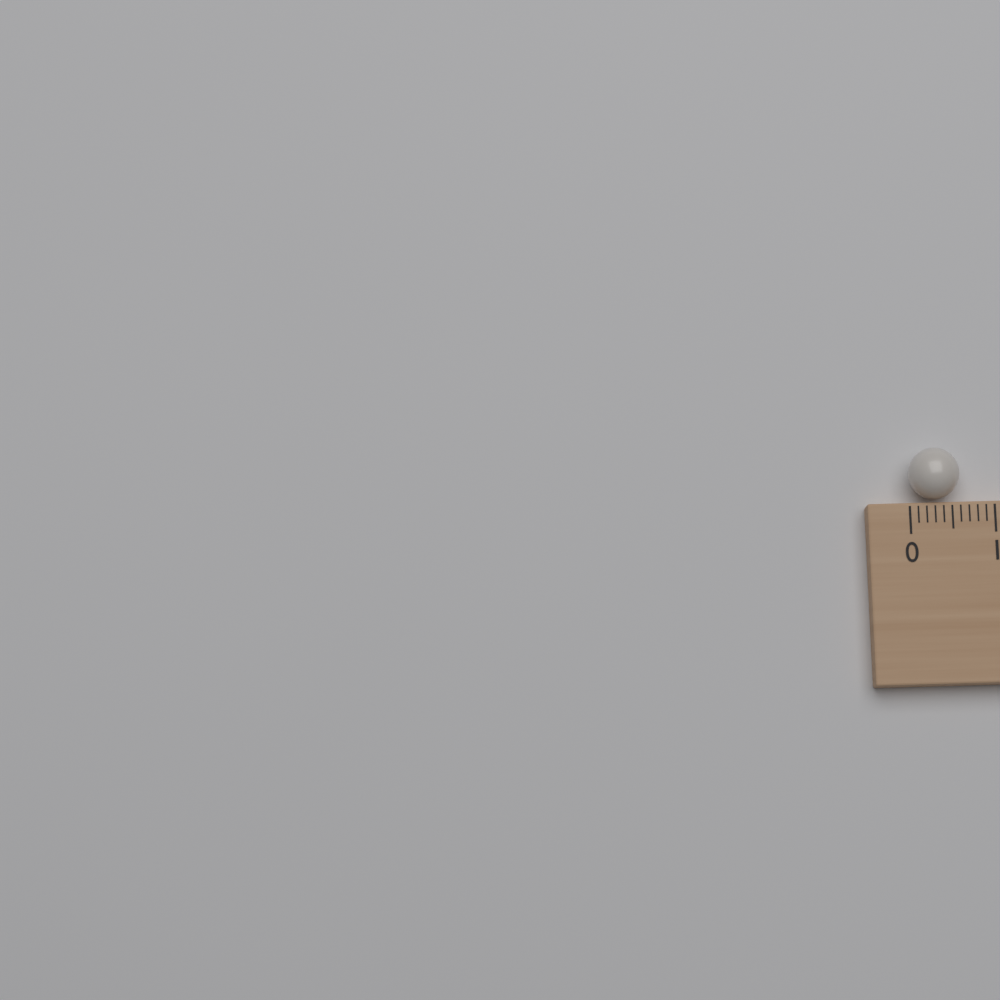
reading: 0.6 (no unit)
